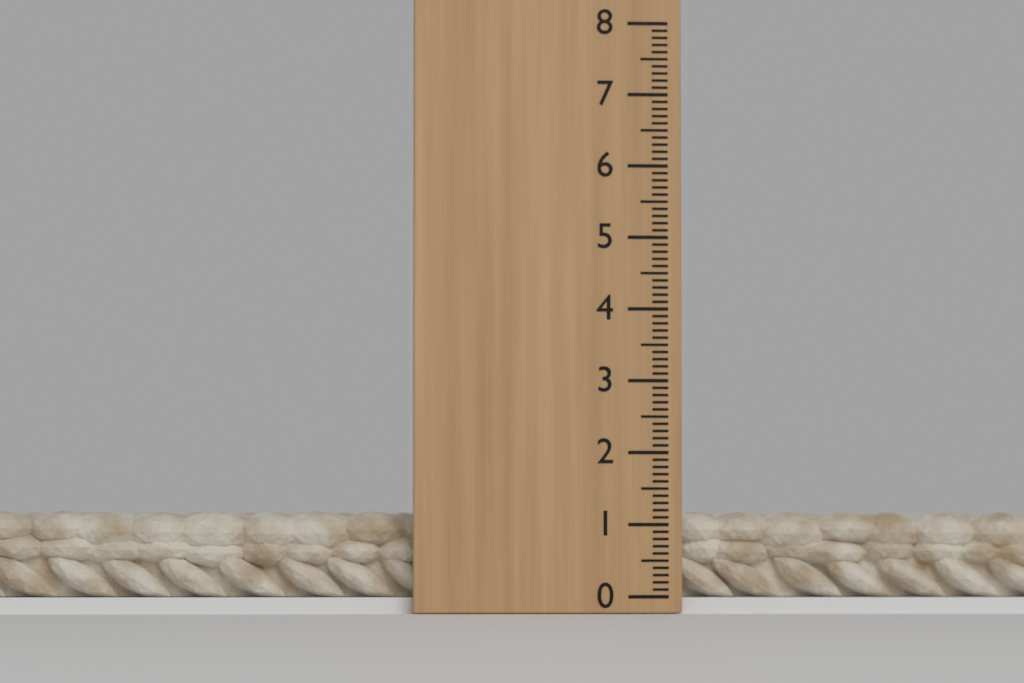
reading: 1.2 (no unit)
